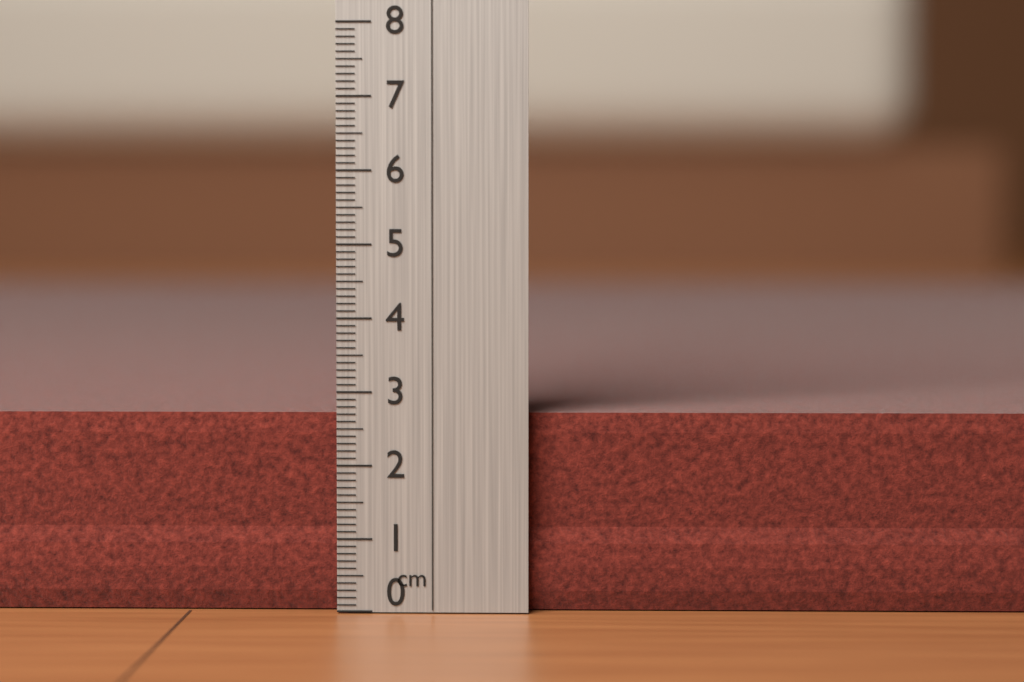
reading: 2.7 cm
